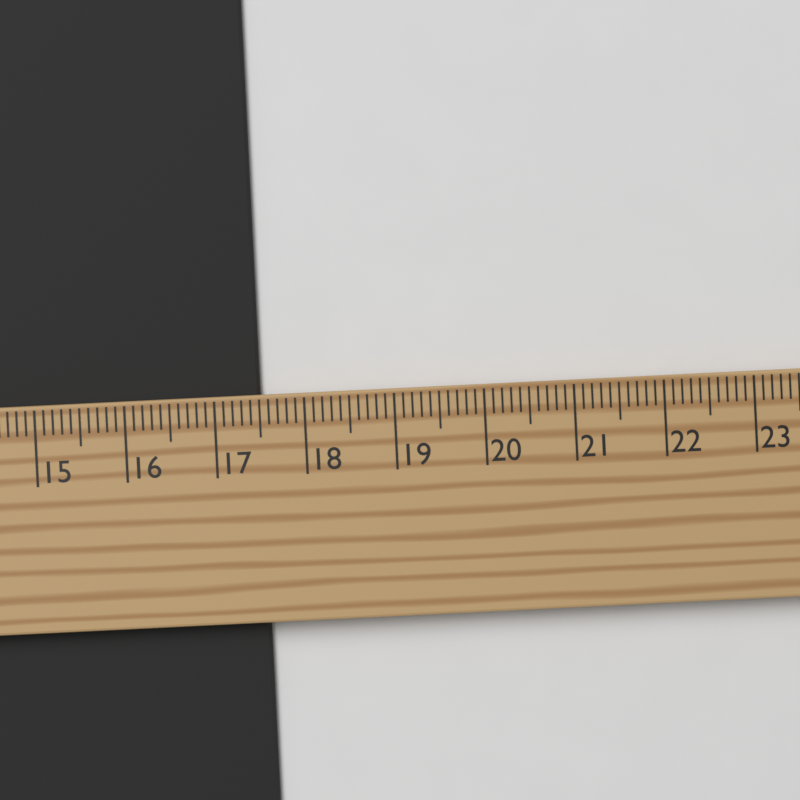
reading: 17.5 cm
